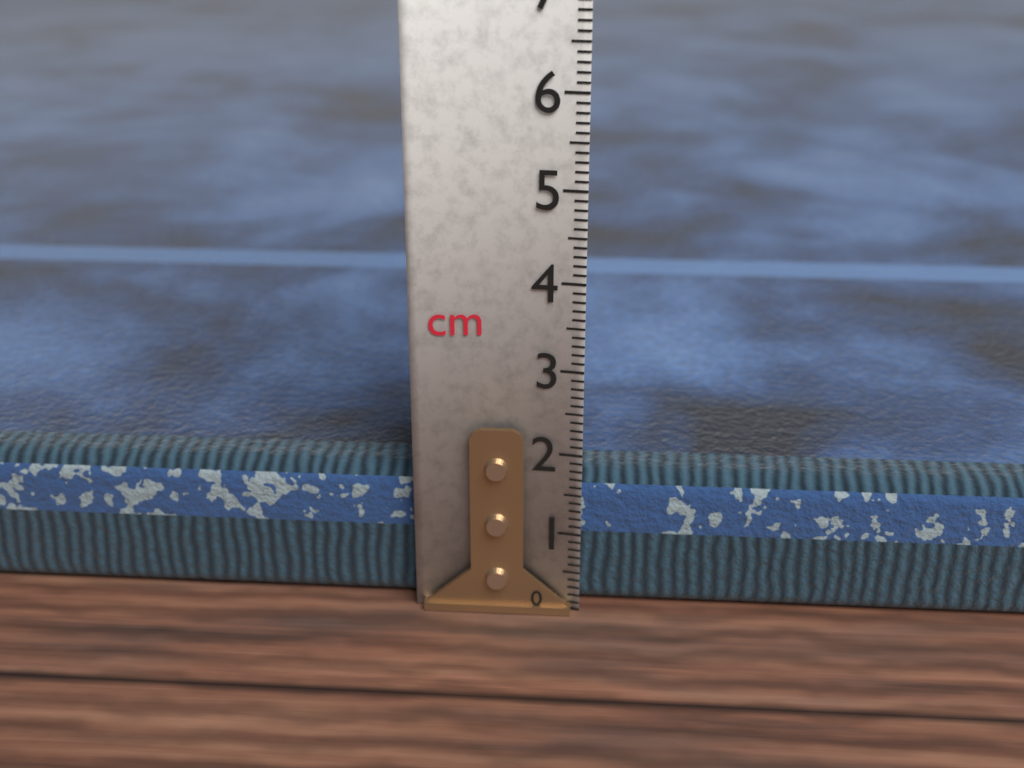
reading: 1.7 cm
